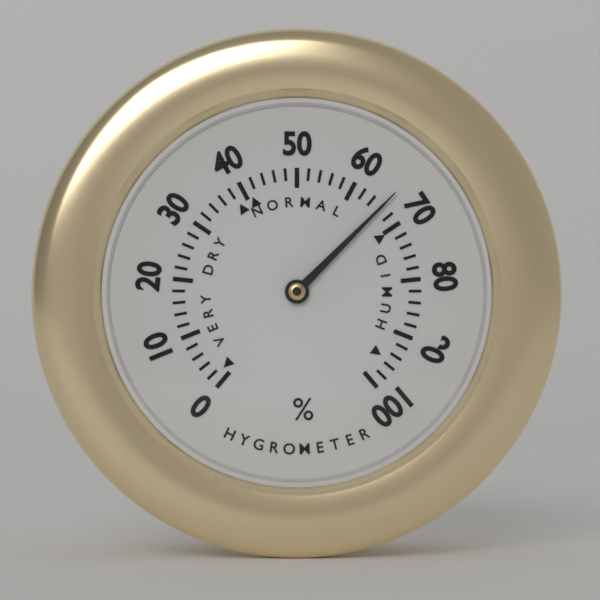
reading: 66 %
